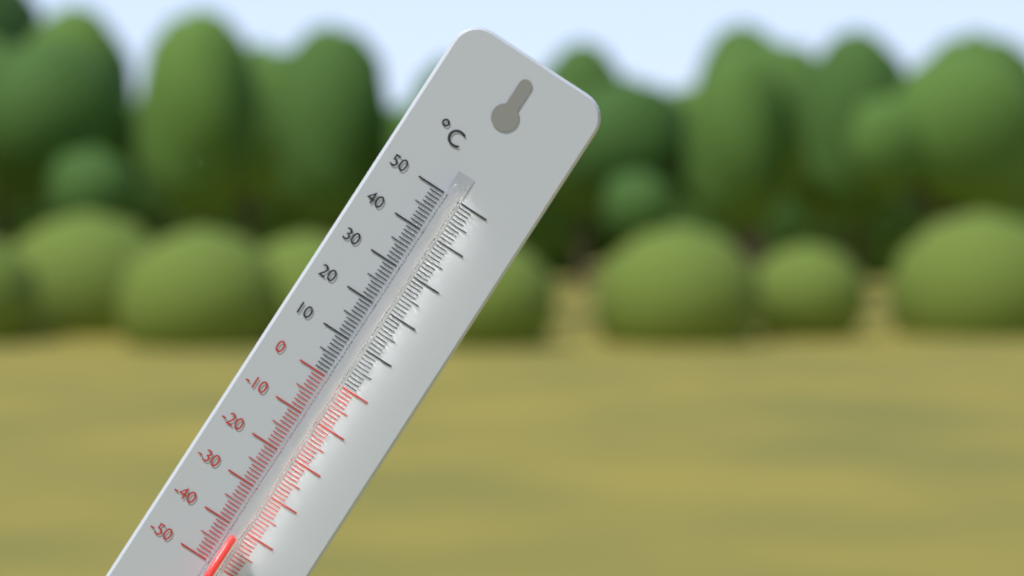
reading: -42 °C
